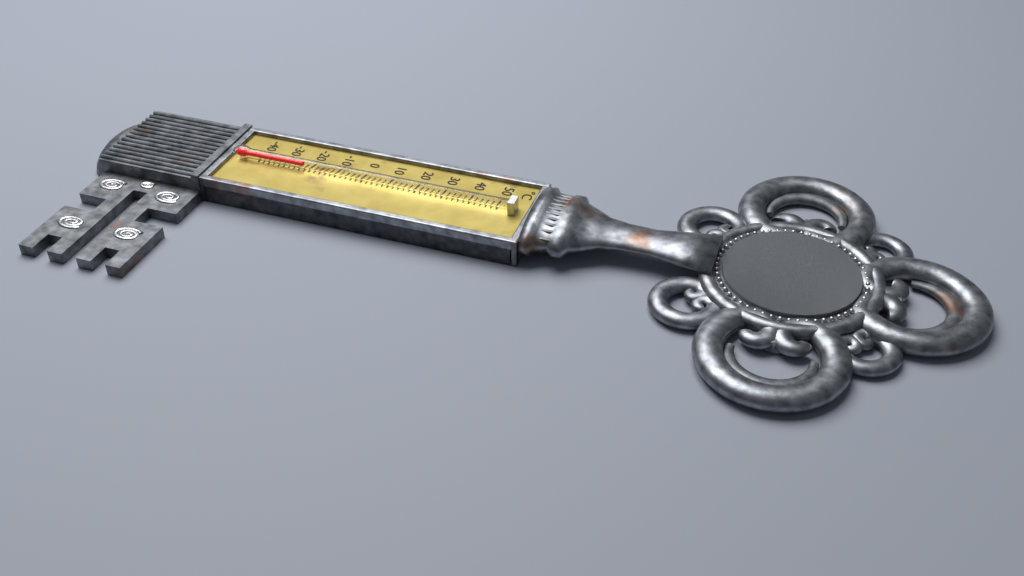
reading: -22 °C
